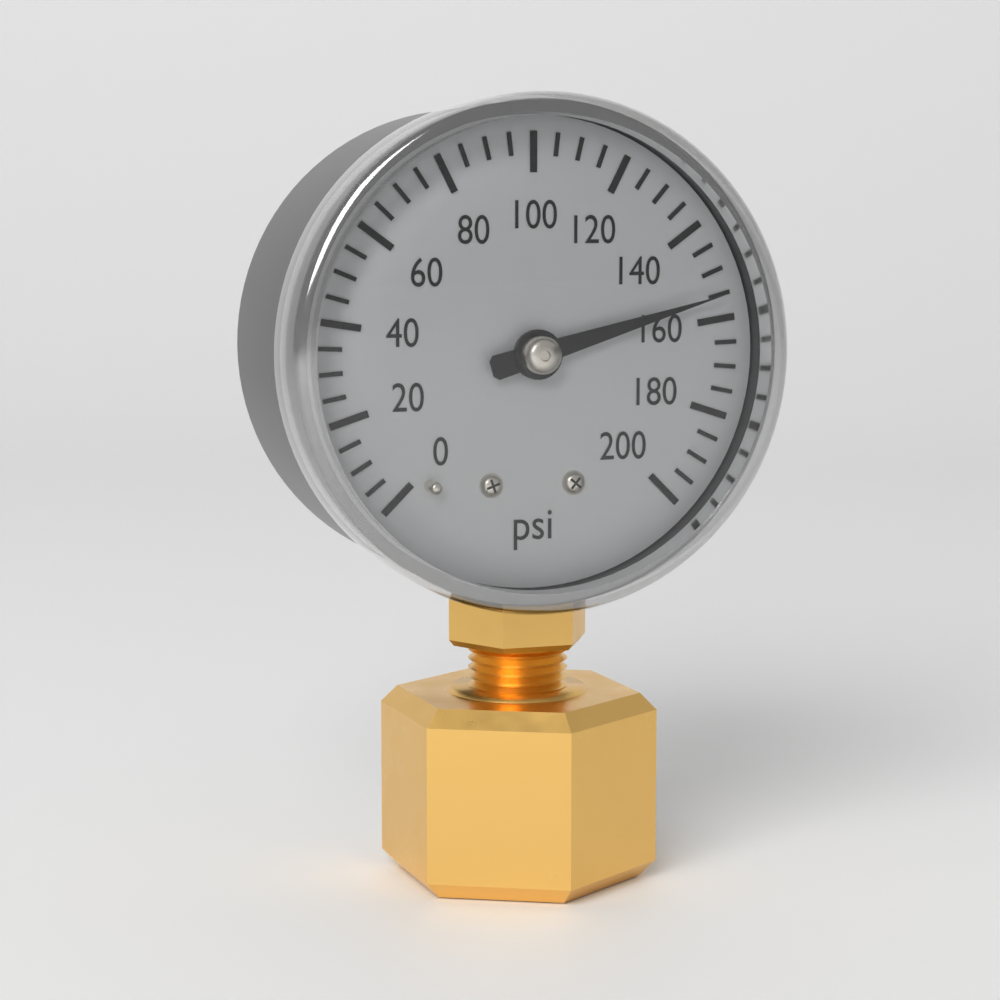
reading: 155 psi
